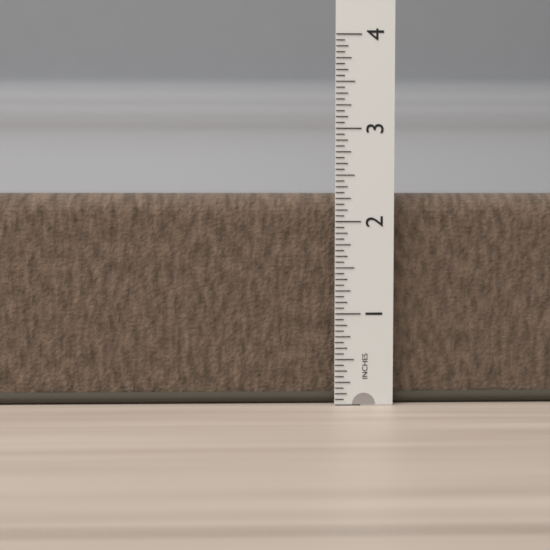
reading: 2.3125 in
